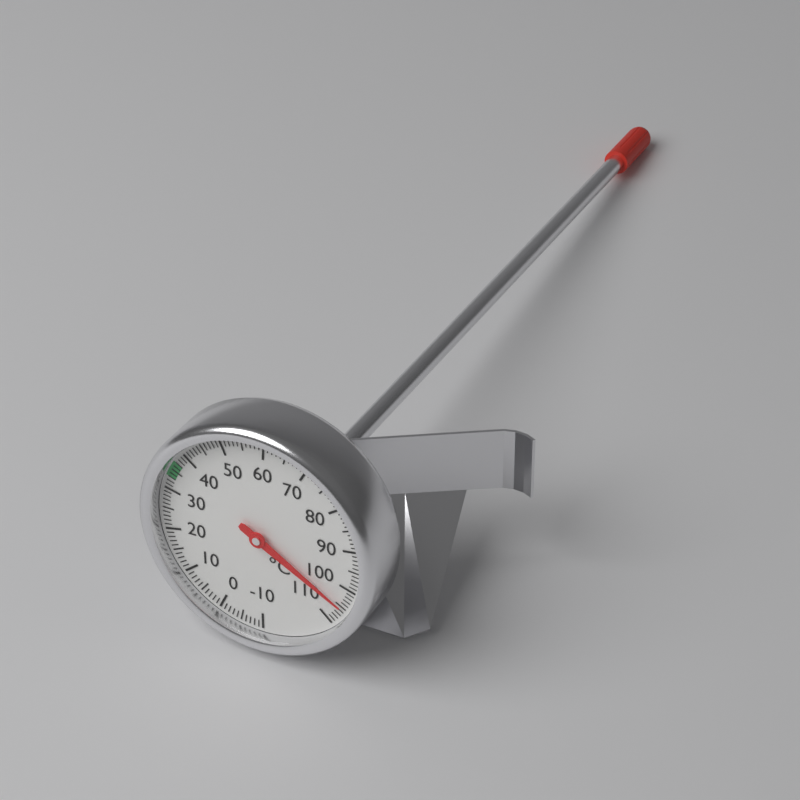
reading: 105 °C
